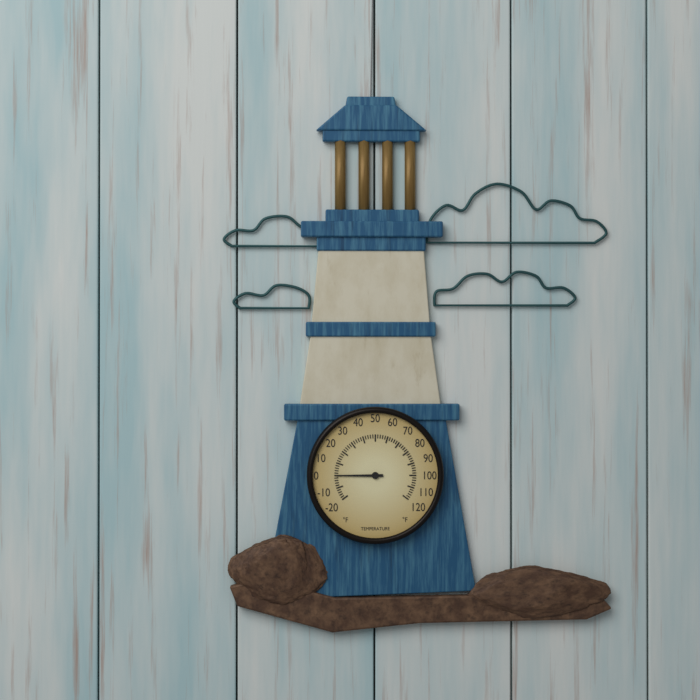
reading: 0 °F
